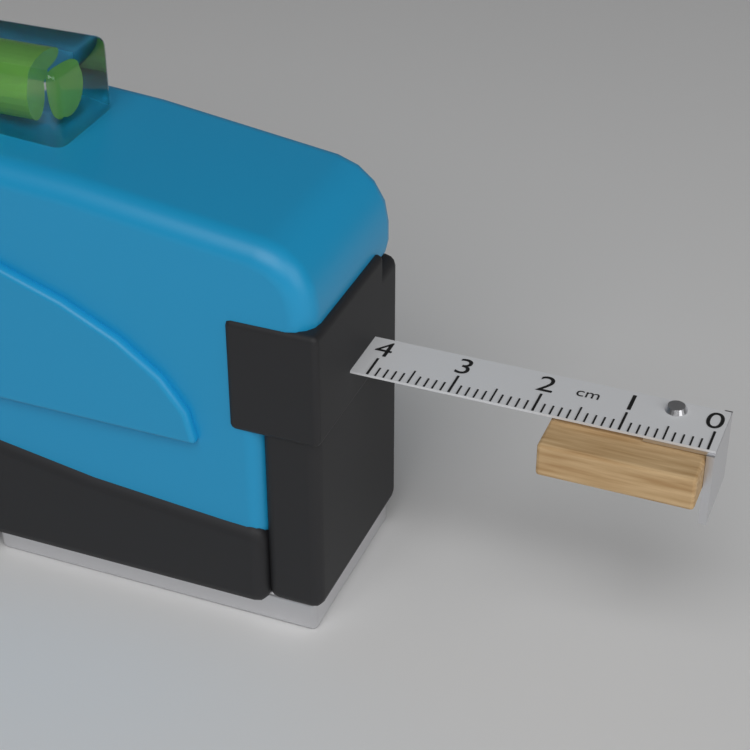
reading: 1.8 cm
